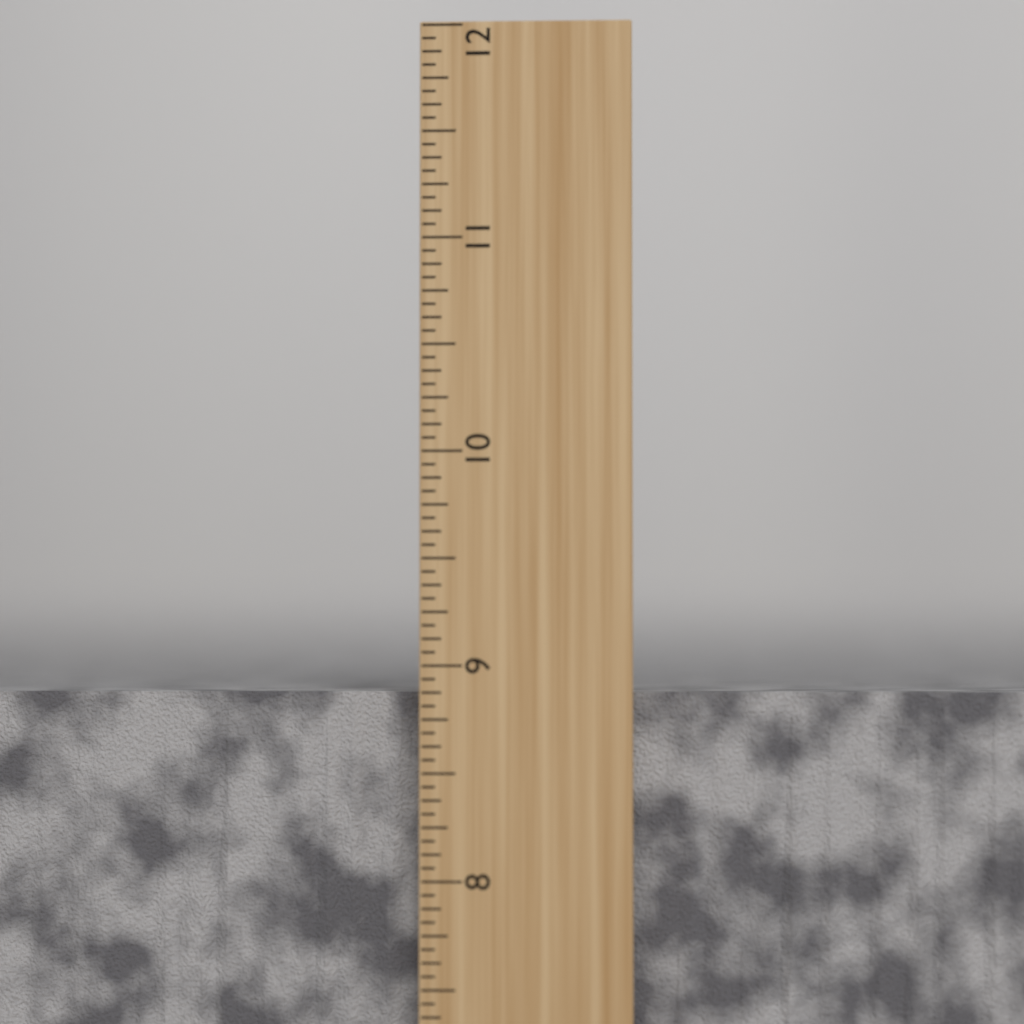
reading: 8.8750 inch
